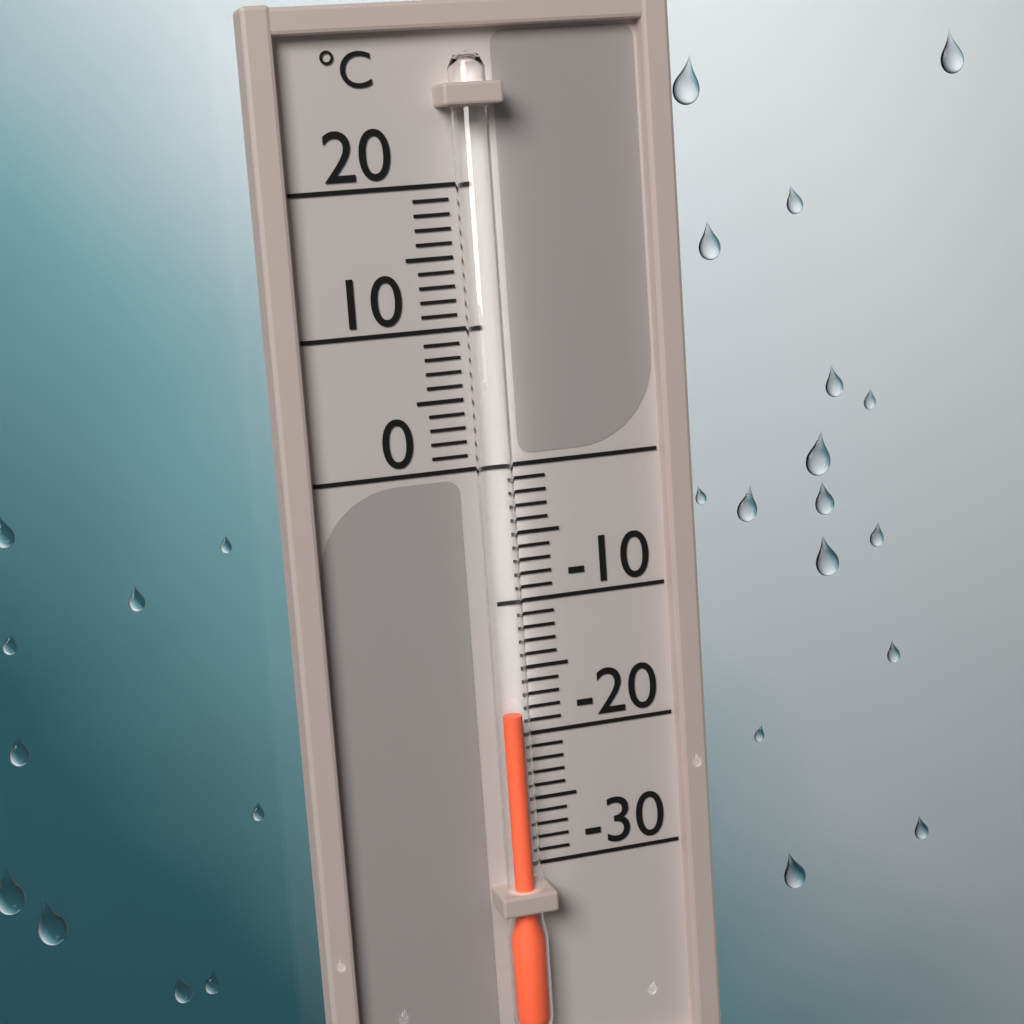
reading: -18 °C
